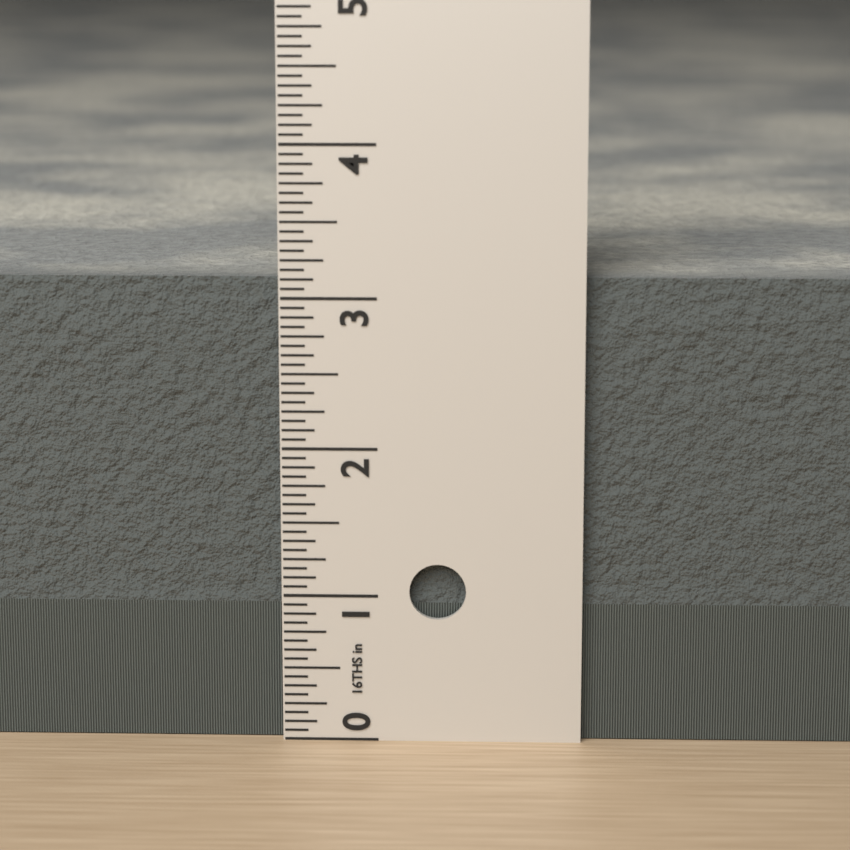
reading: 3.1250 in
